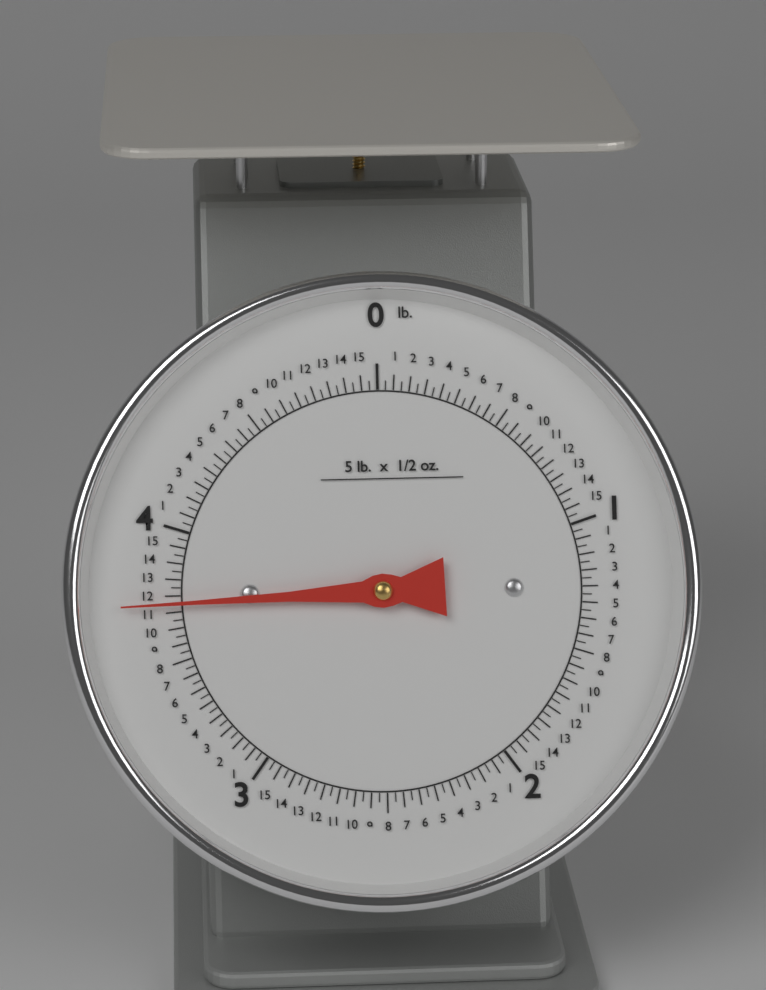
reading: 3.71875 lb
